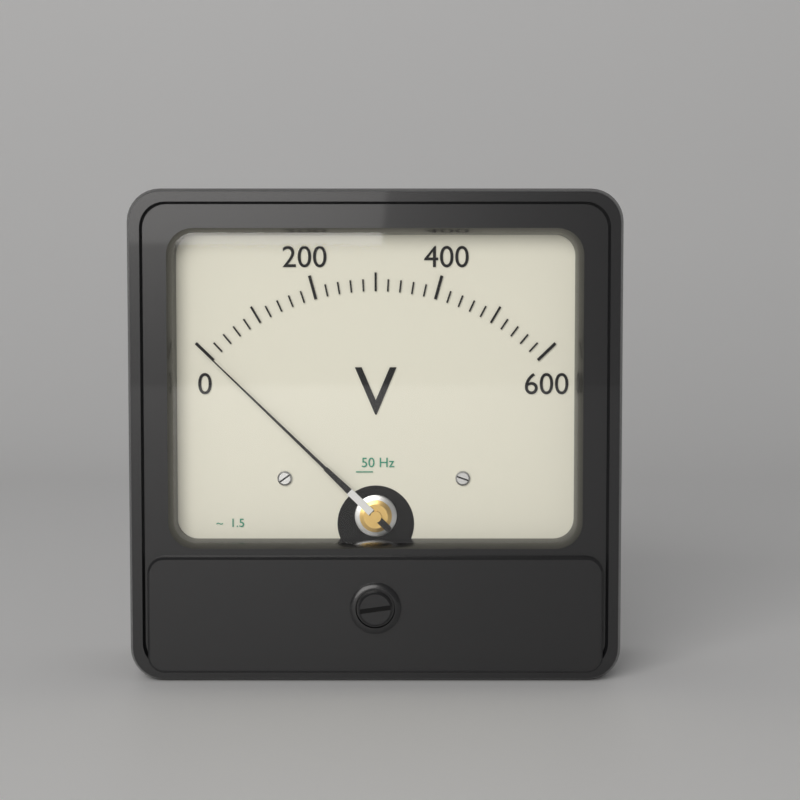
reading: 0 V
